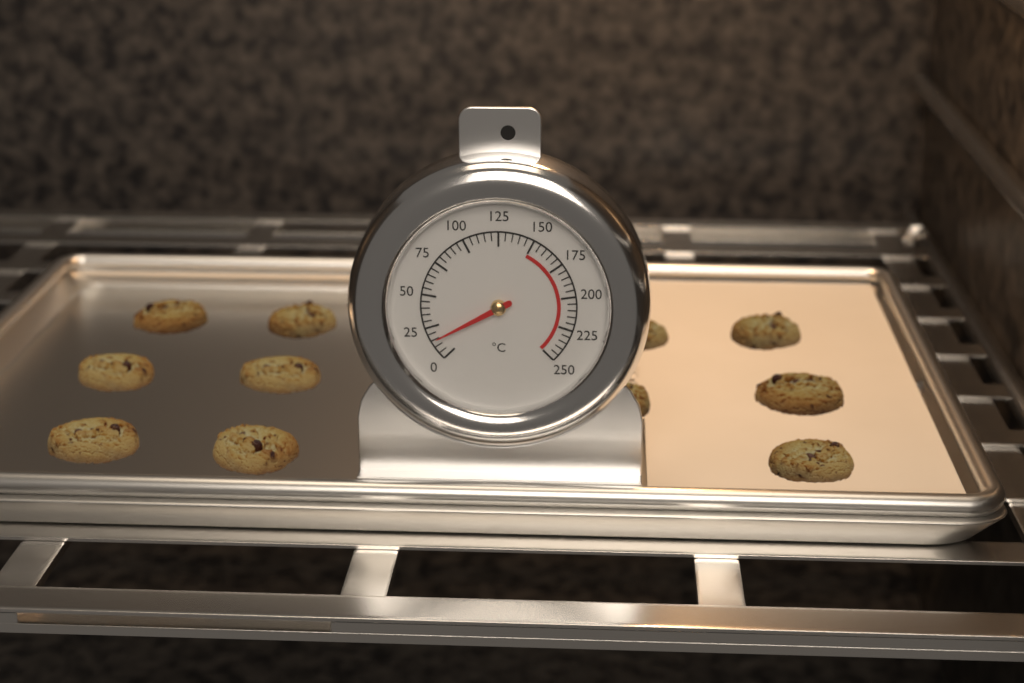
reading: 15 °C
